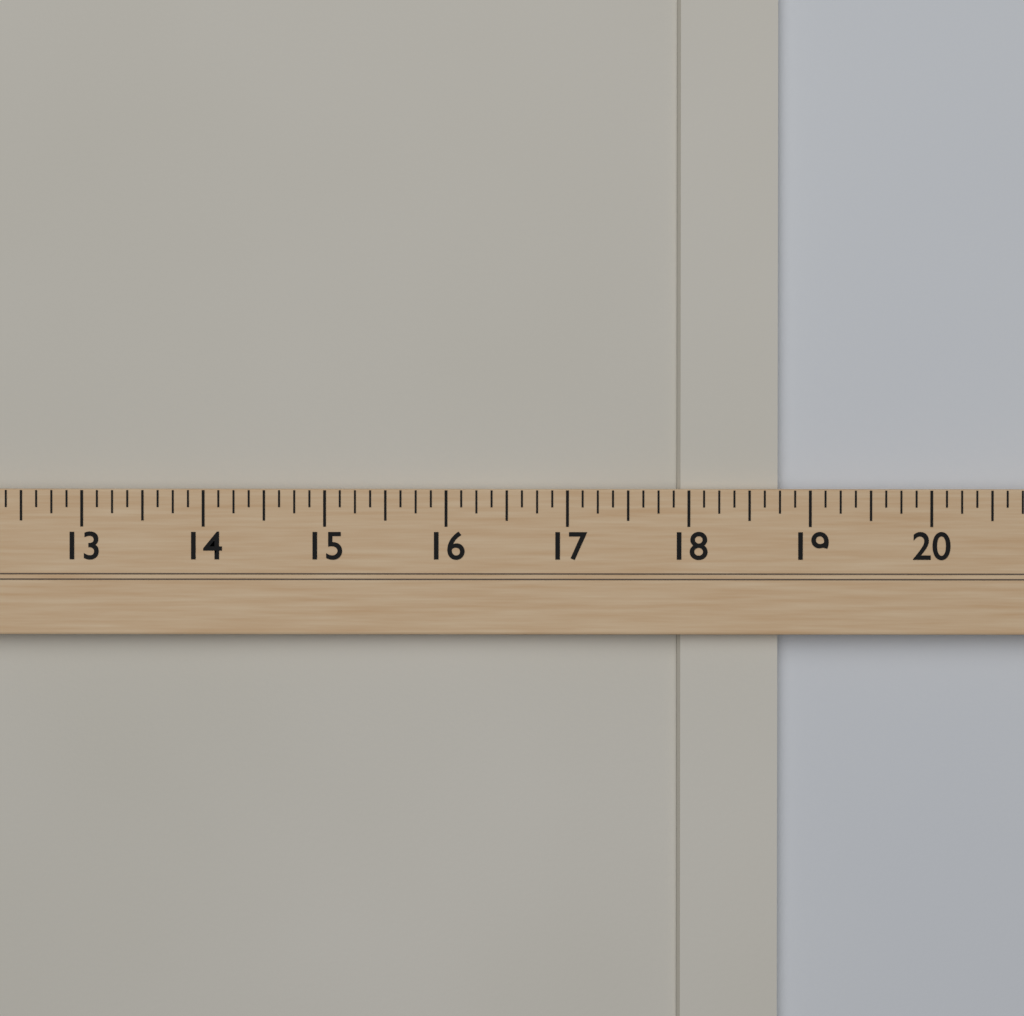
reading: 18.750 (no unit)
